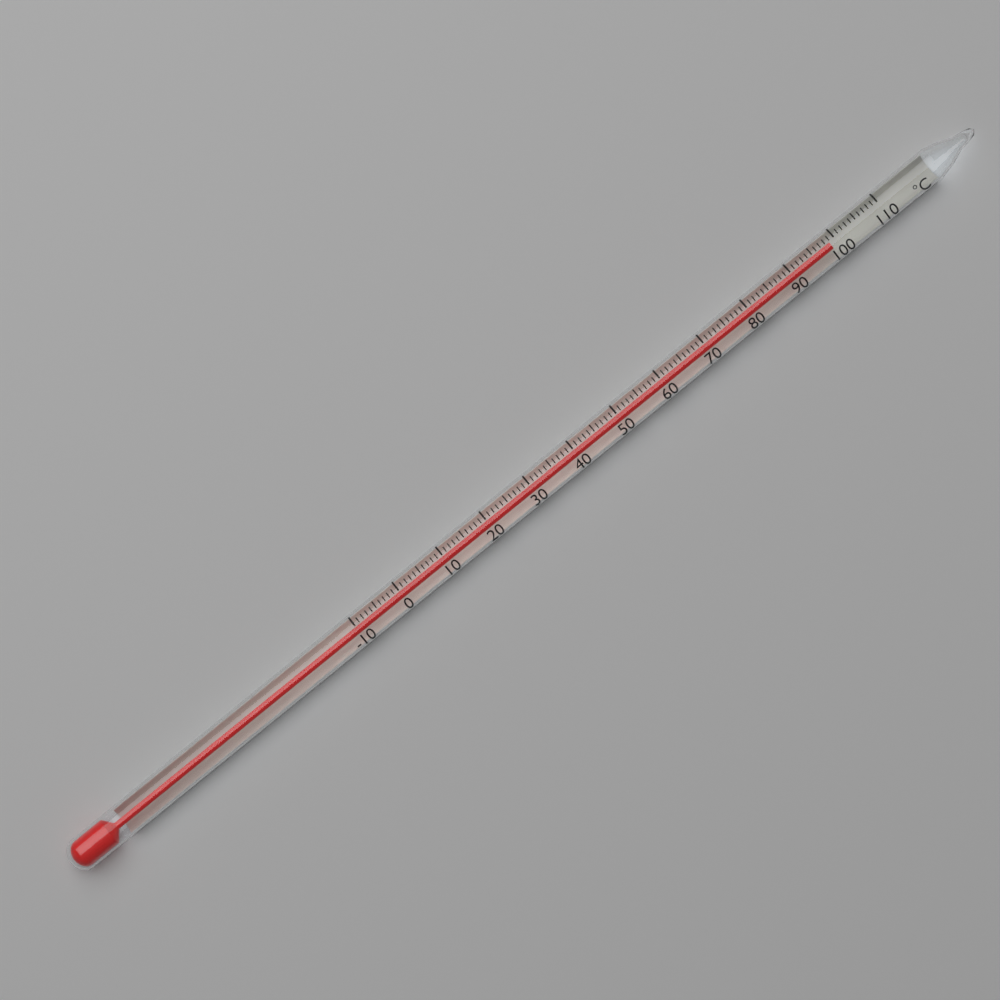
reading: 99 °C
